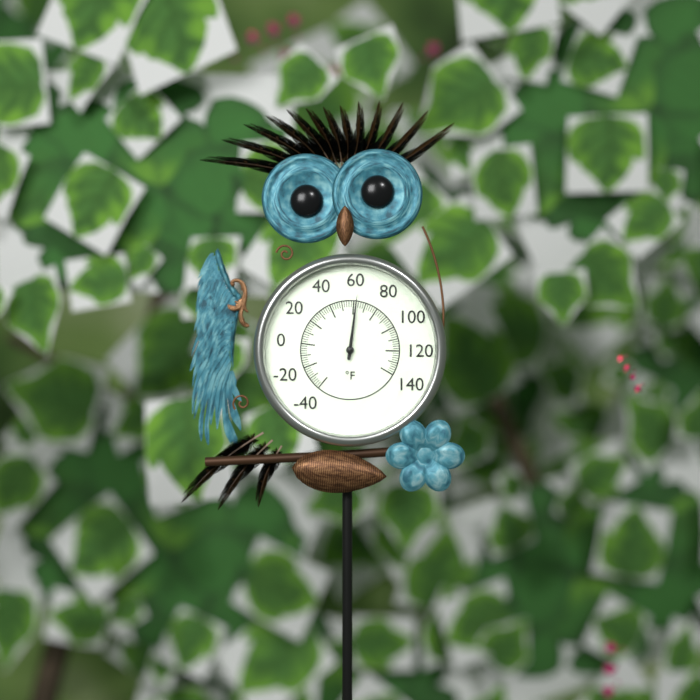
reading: 62 °F
